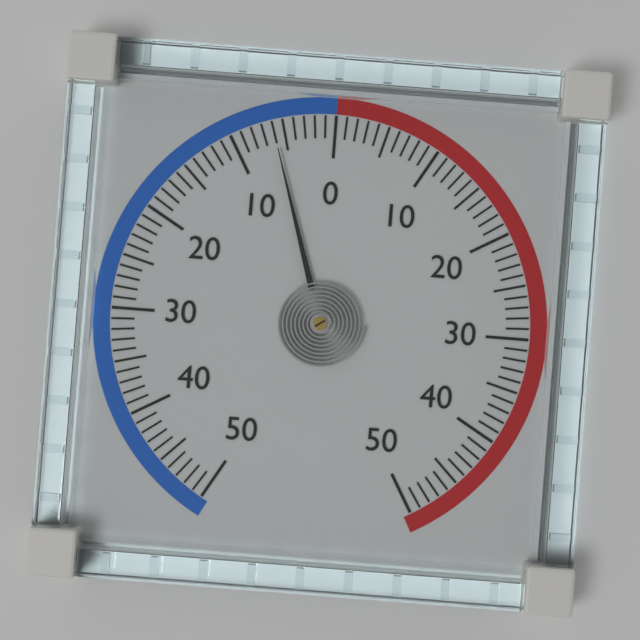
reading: -6 (no unit)
